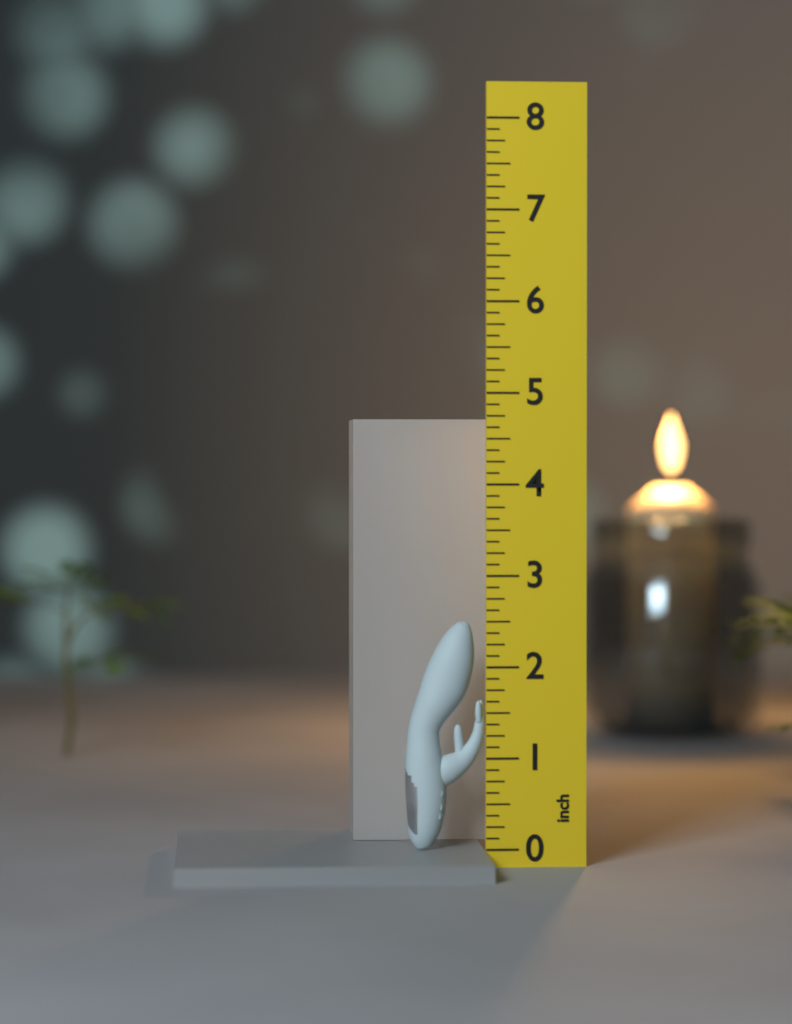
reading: 2.500 inch
